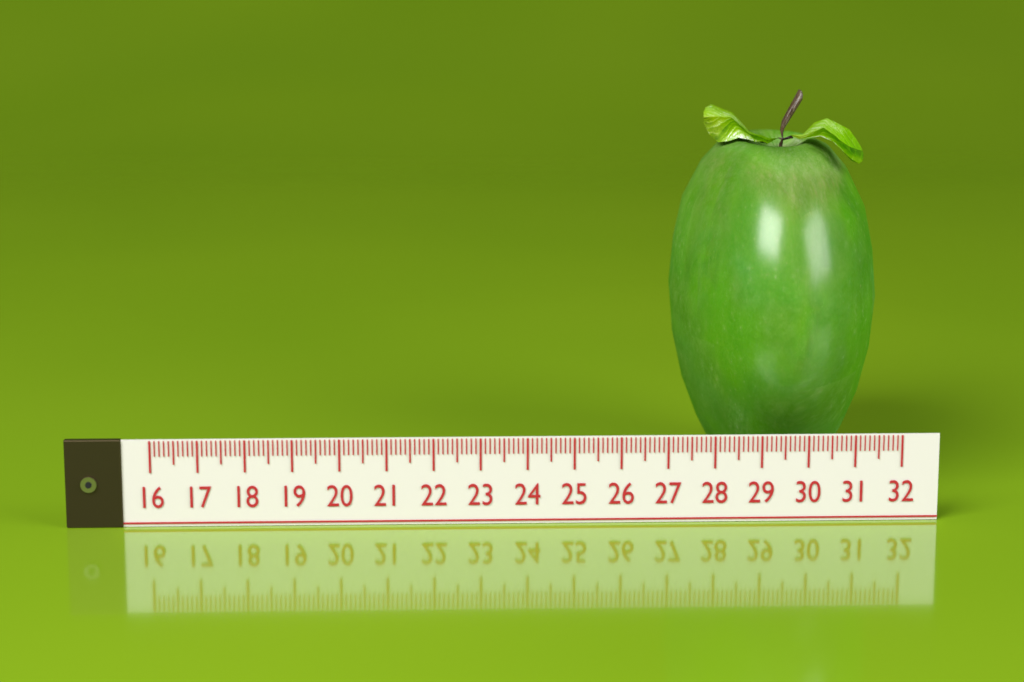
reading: 27.4 (no unit)
